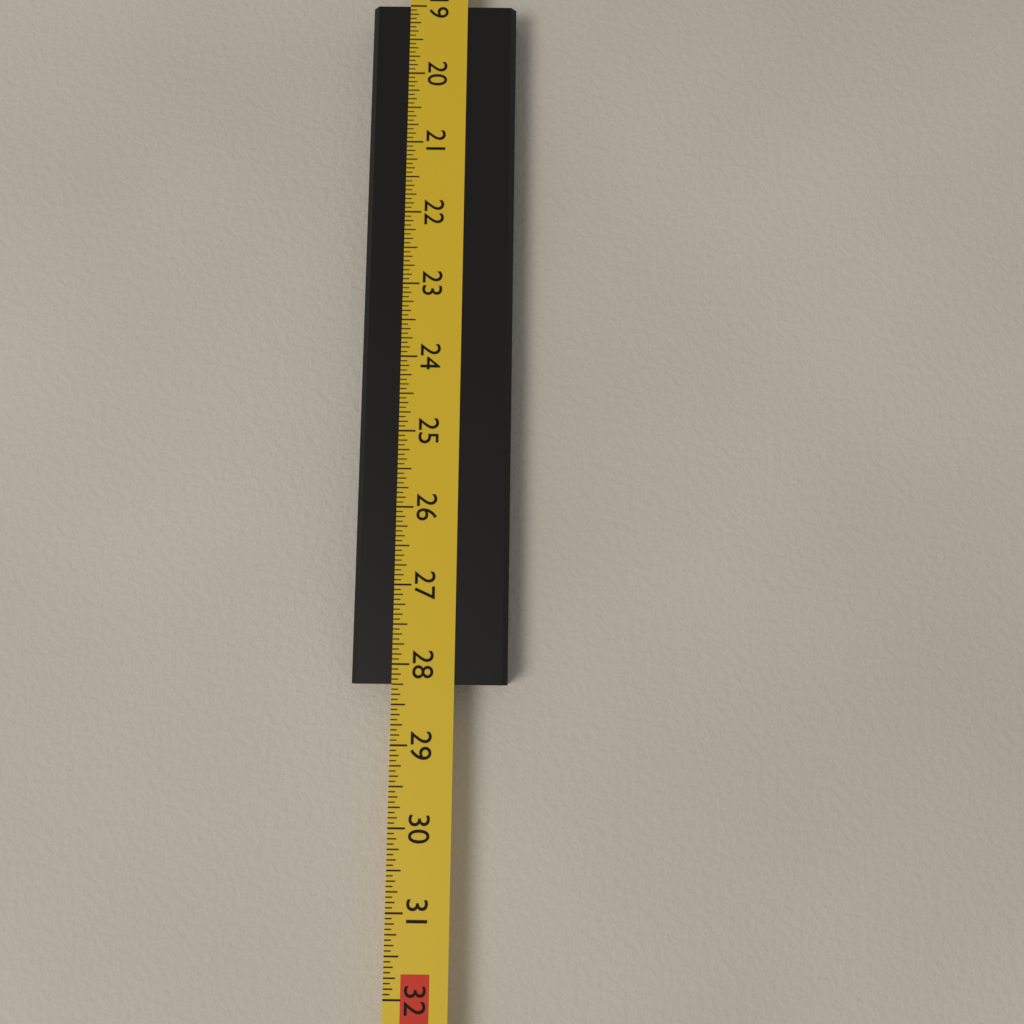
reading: 28.2500 in
